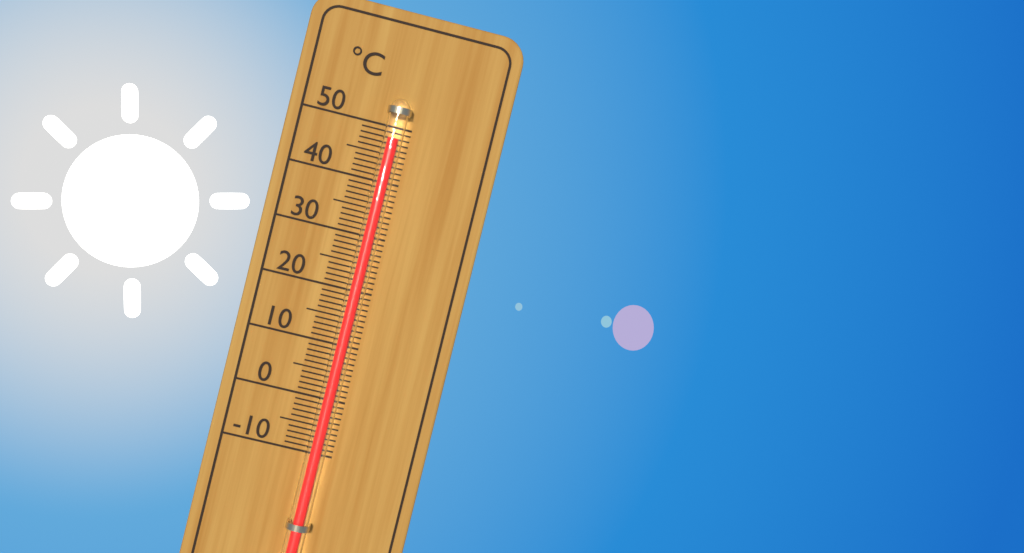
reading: 48 °C
